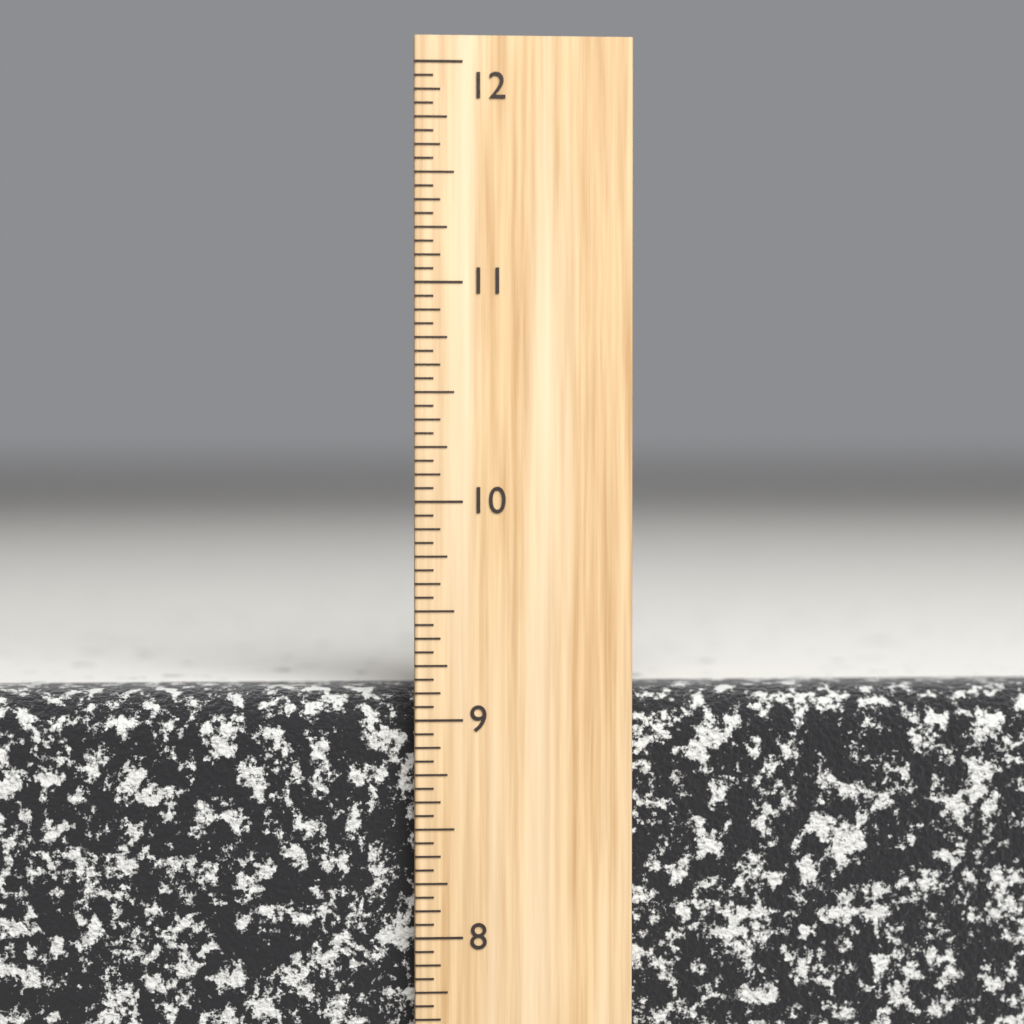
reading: 9.1250 inch
